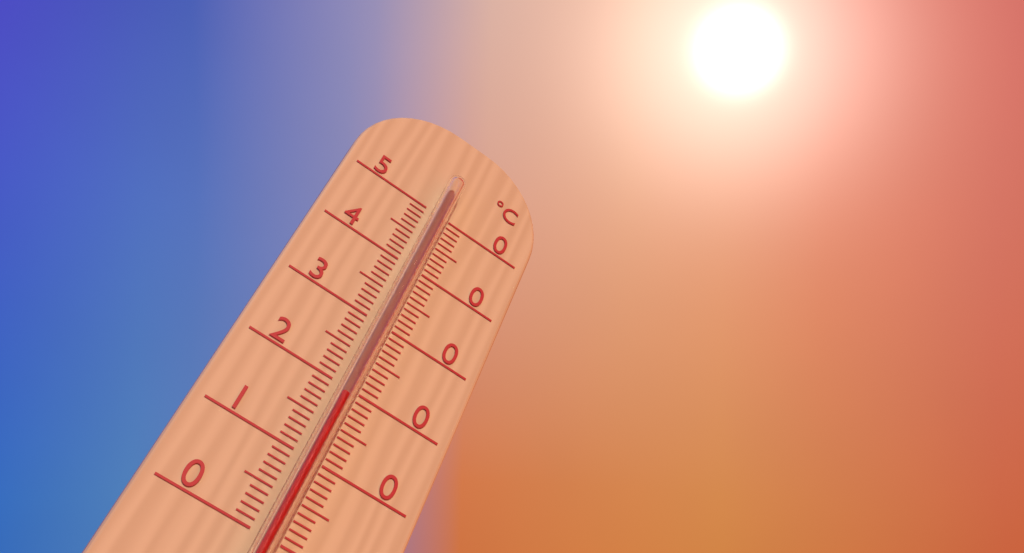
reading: 18 °C
